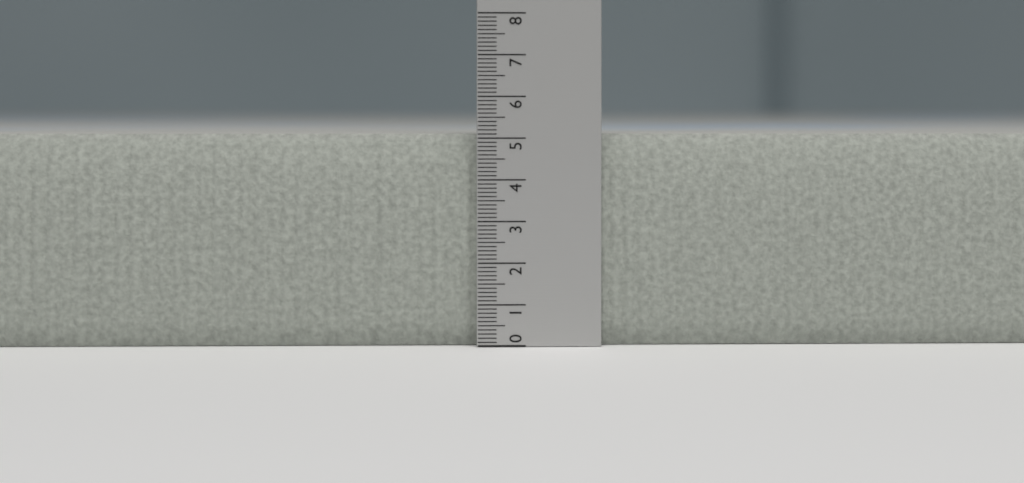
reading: 5.1 (no unit)
